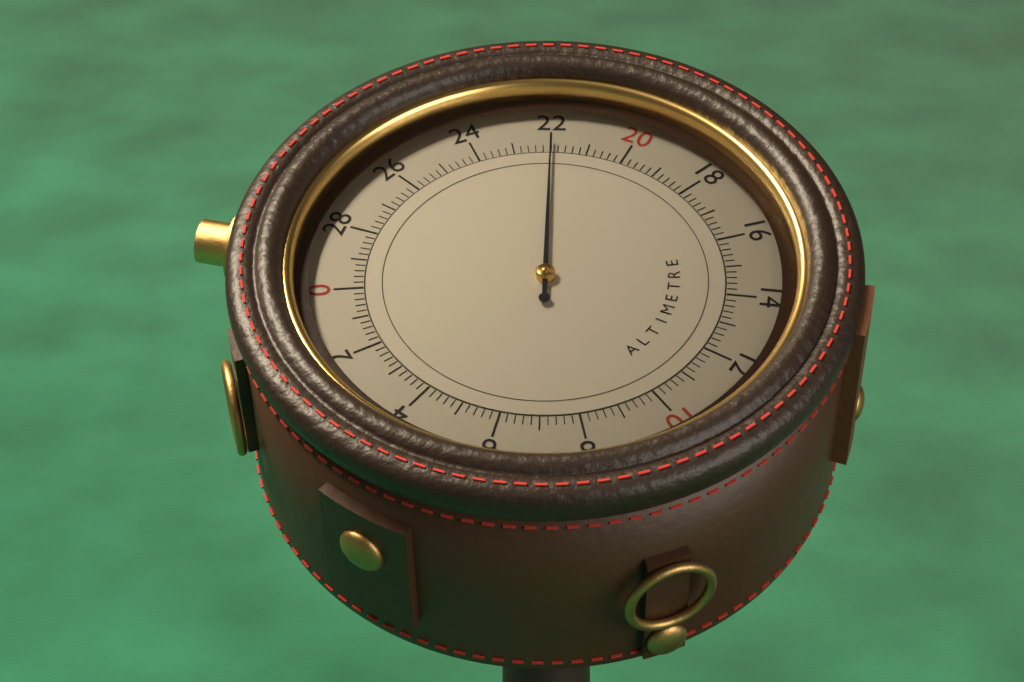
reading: 22.0 (no unit)
